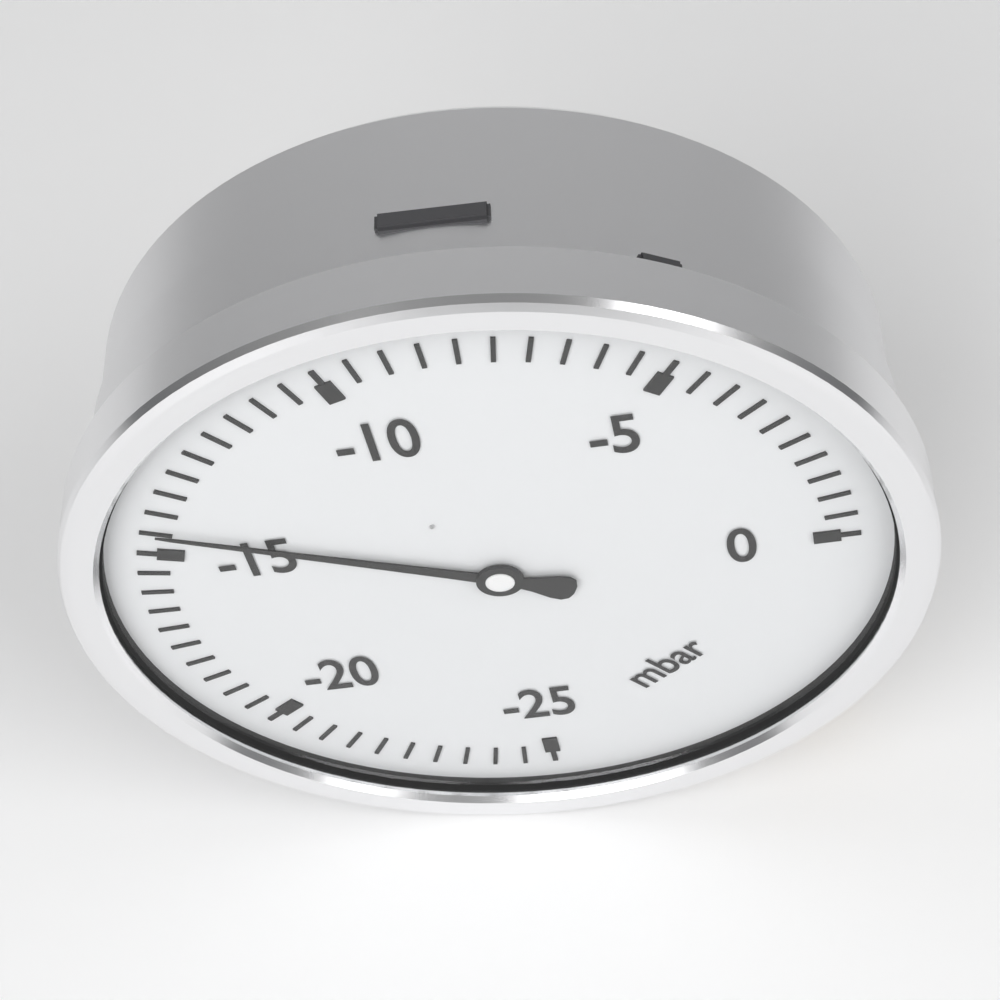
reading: -14.5 mbar
